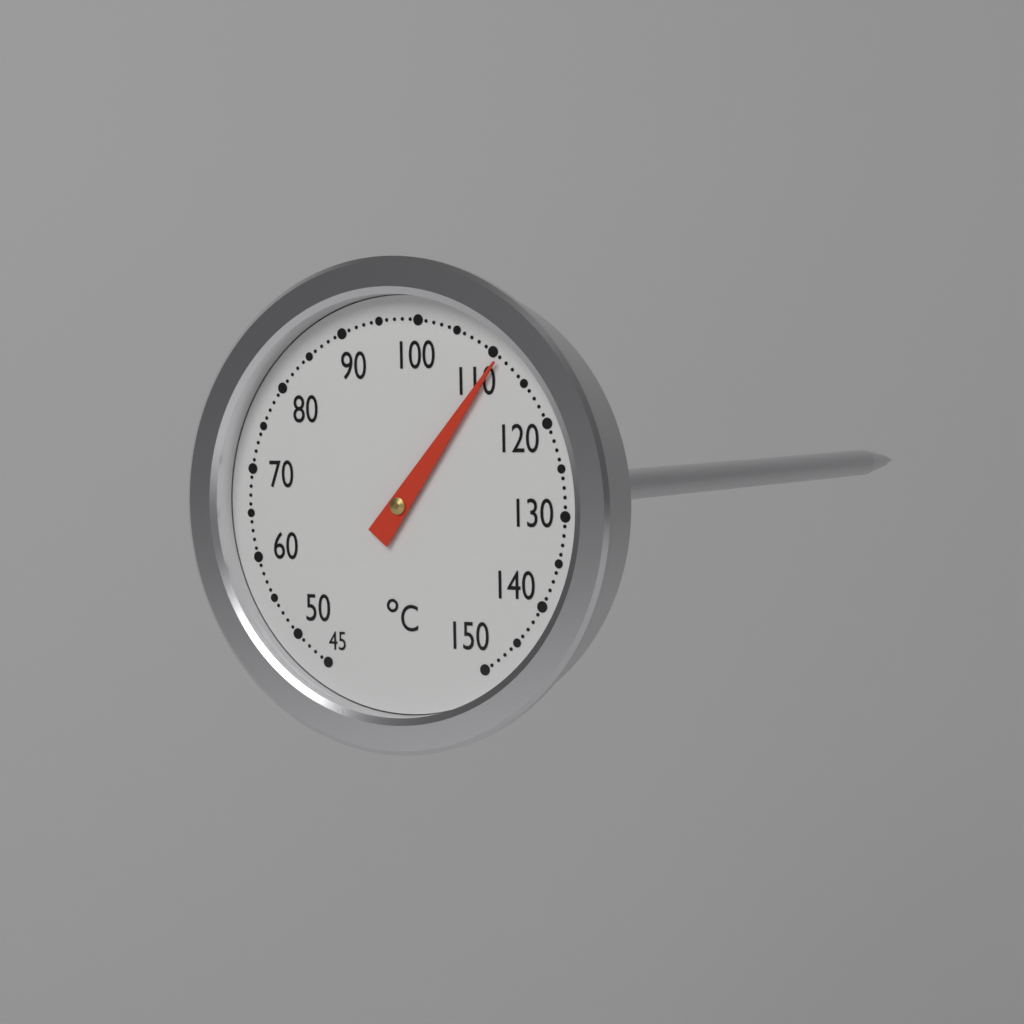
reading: 111 °C
